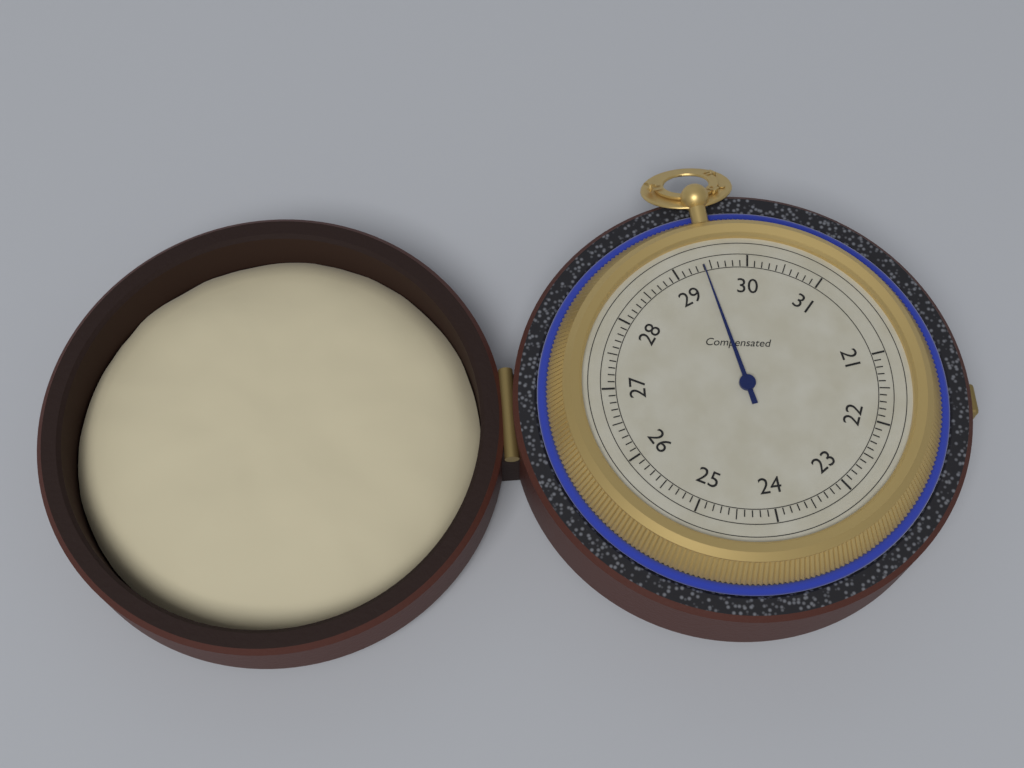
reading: 29.4 (no unit)
